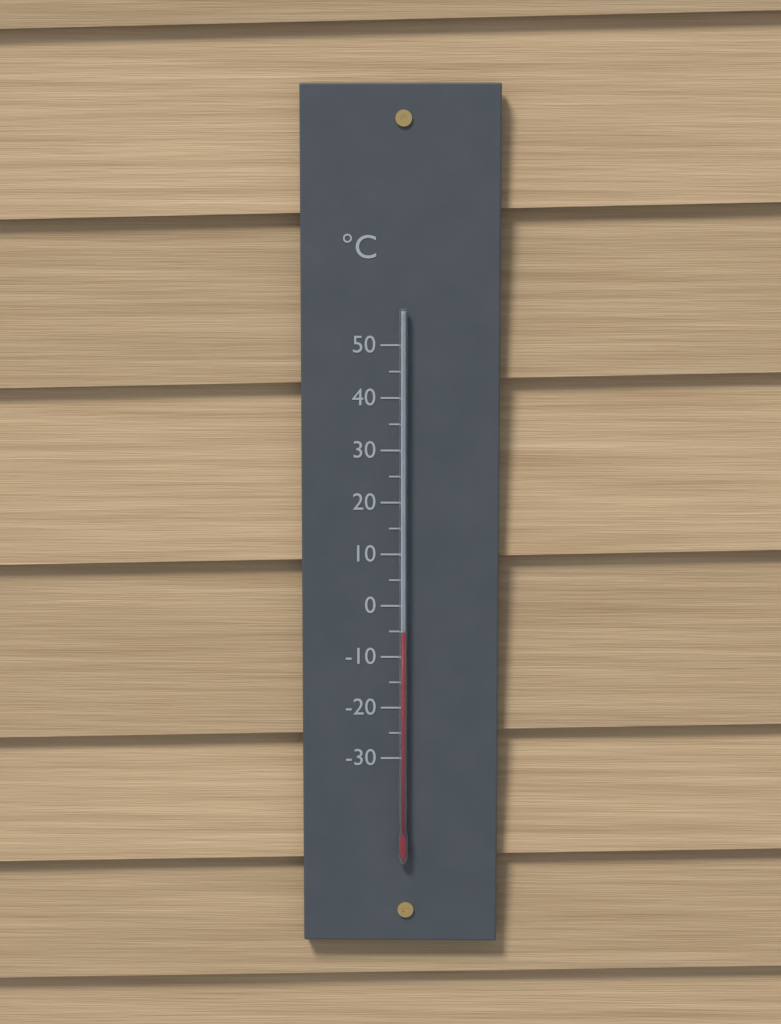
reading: -5 °C
